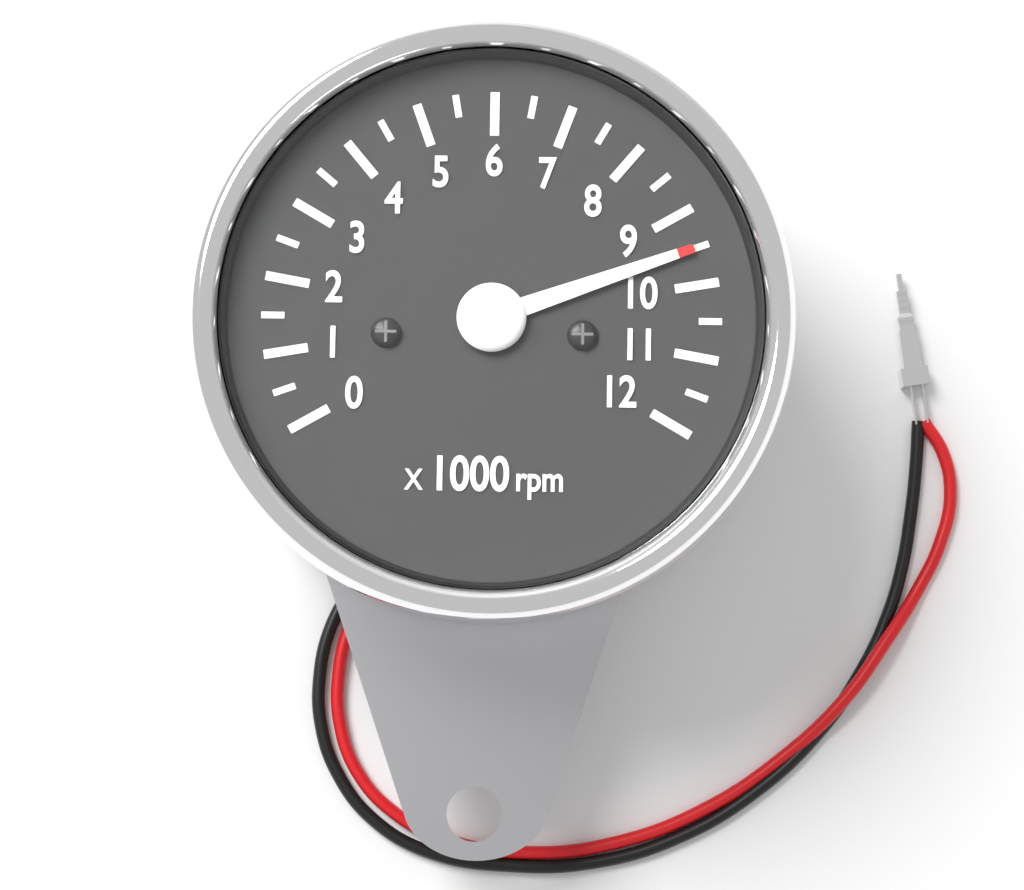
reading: 9.5 x1000 rpm
